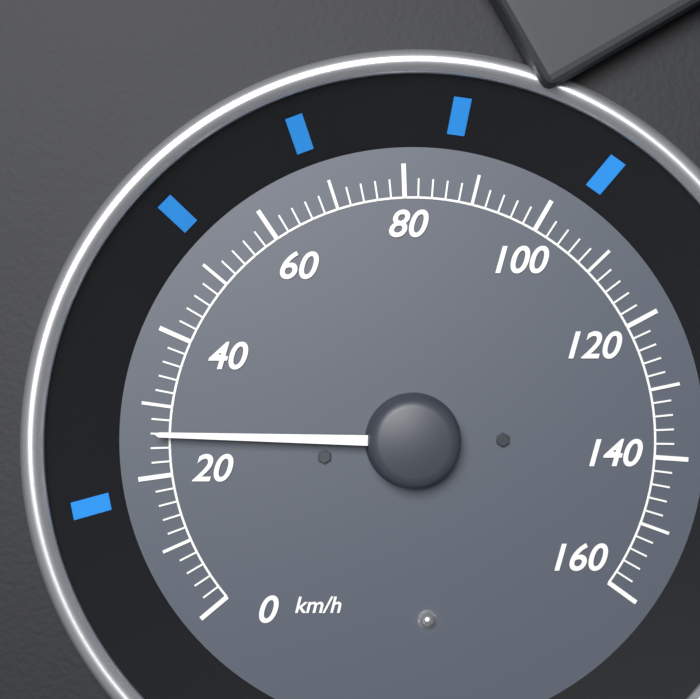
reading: 26 km/h
